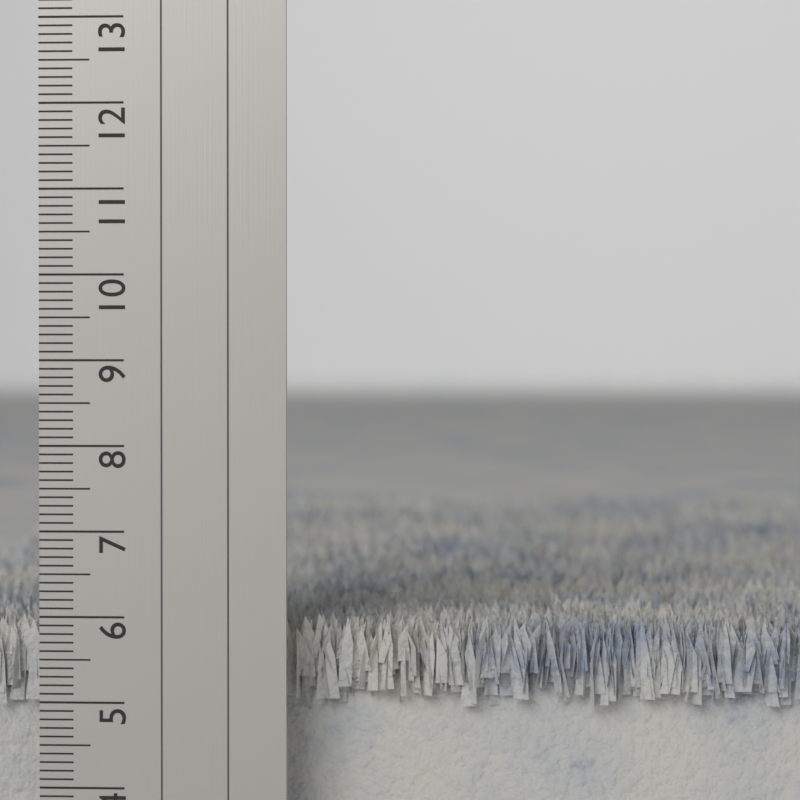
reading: 6.0 cm
